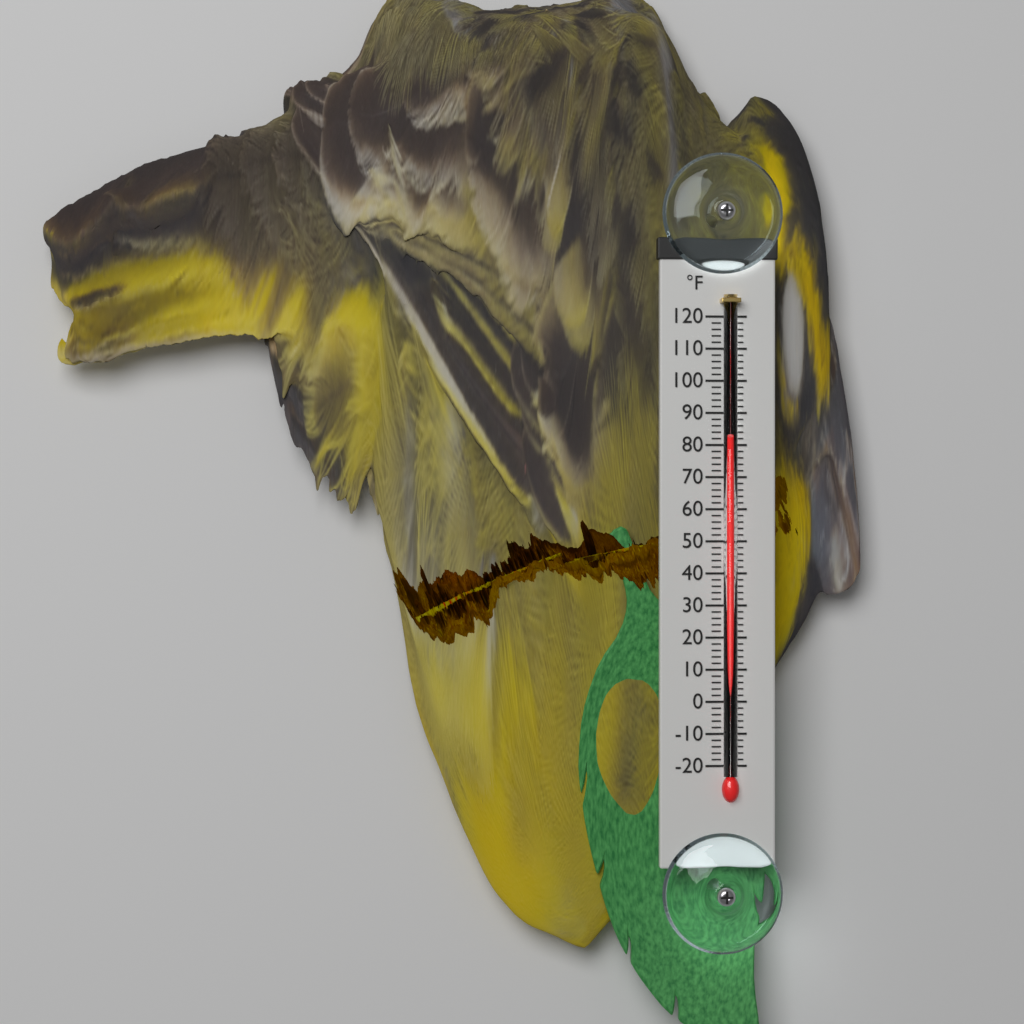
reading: 82 °F
